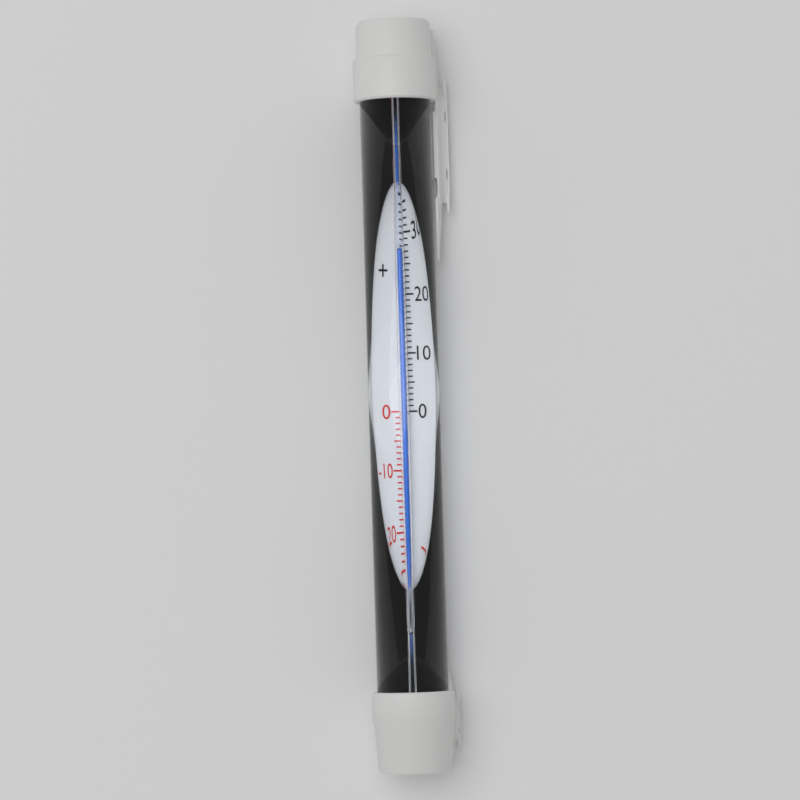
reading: 28 °C
